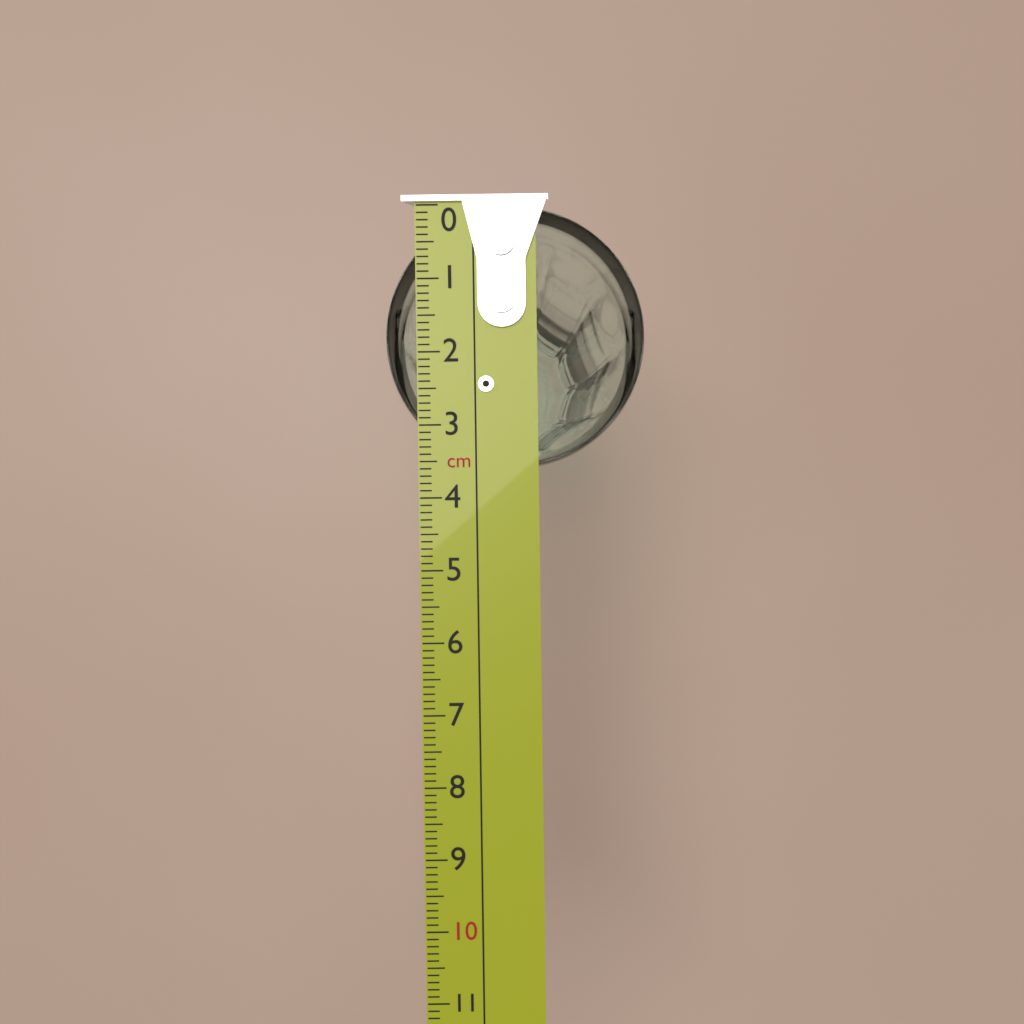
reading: 3.6 cm
